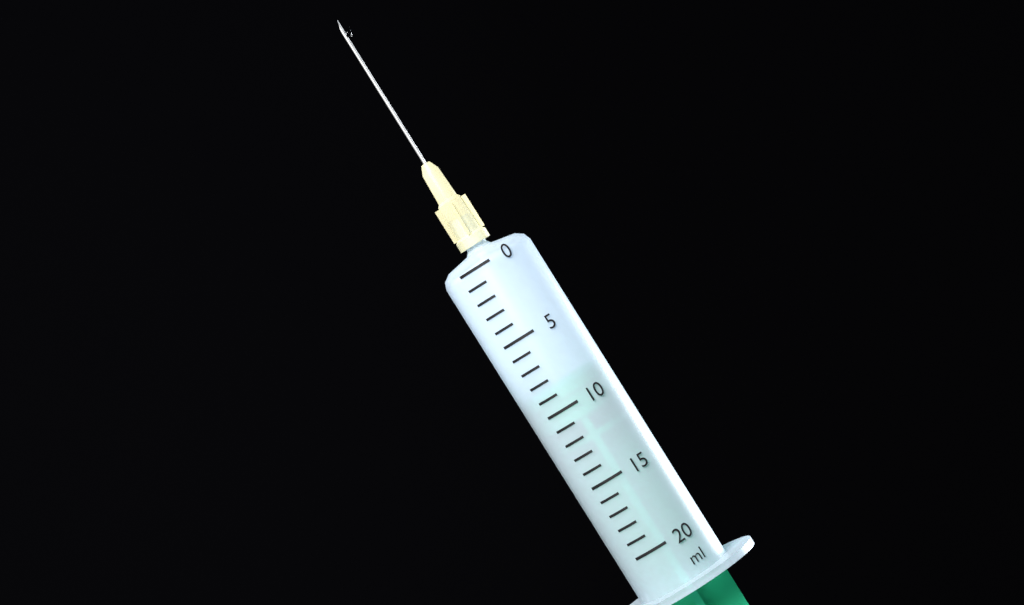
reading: 8.5 ml
